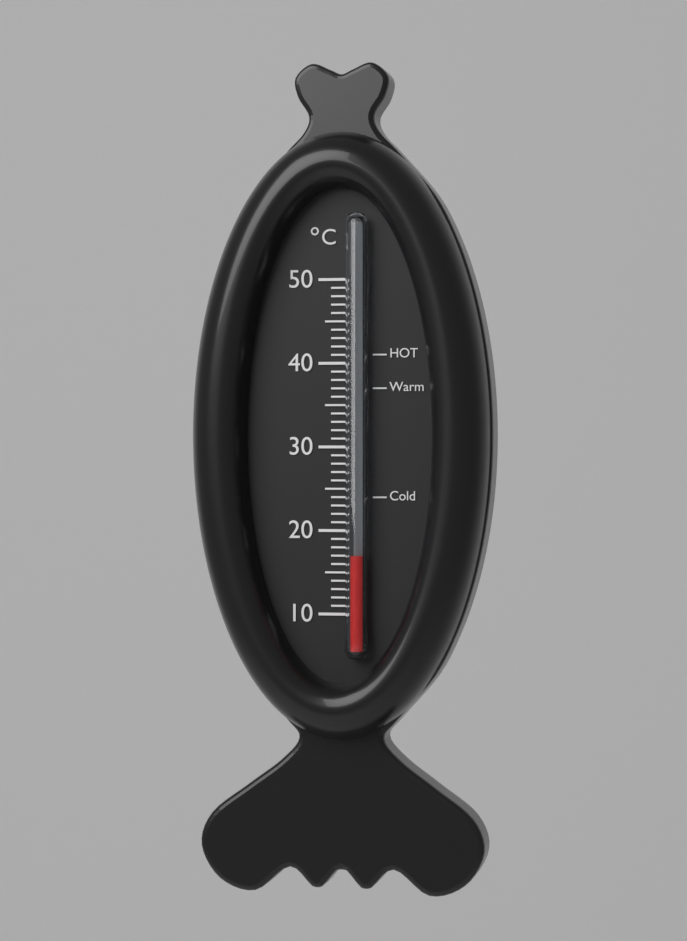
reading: 17 °C
